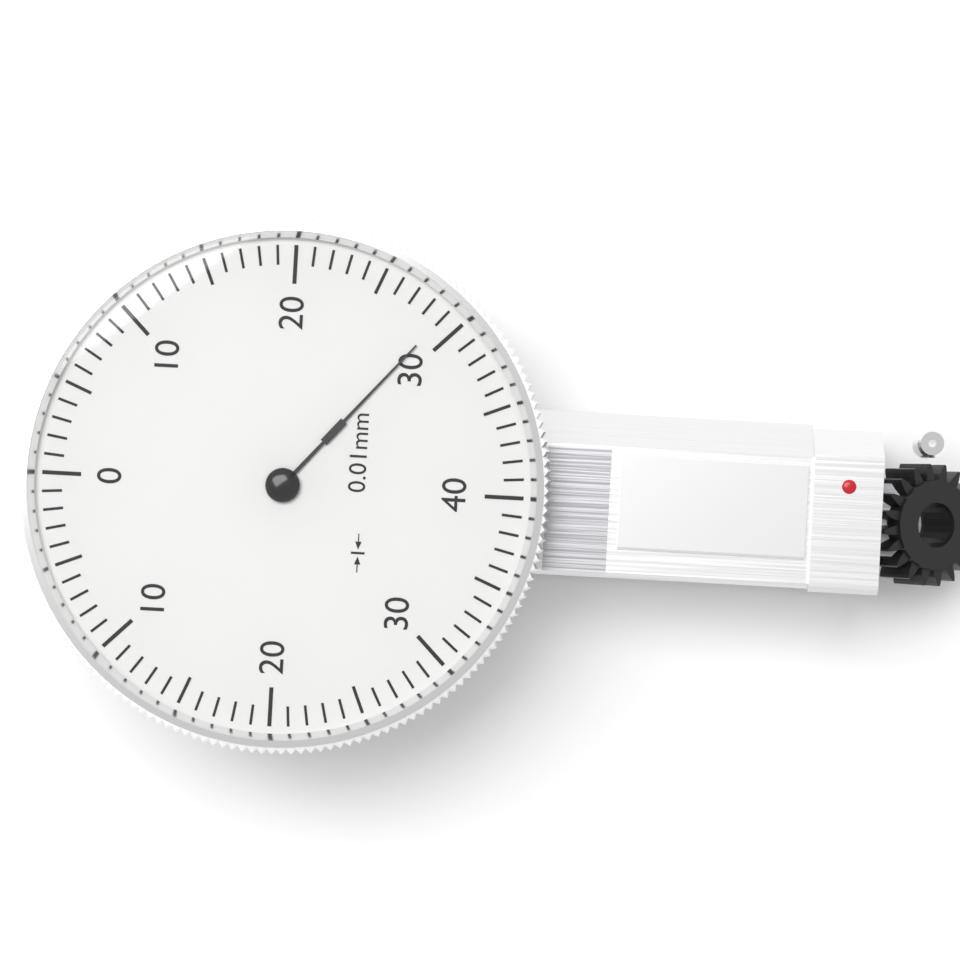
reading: 29 0.01mm
